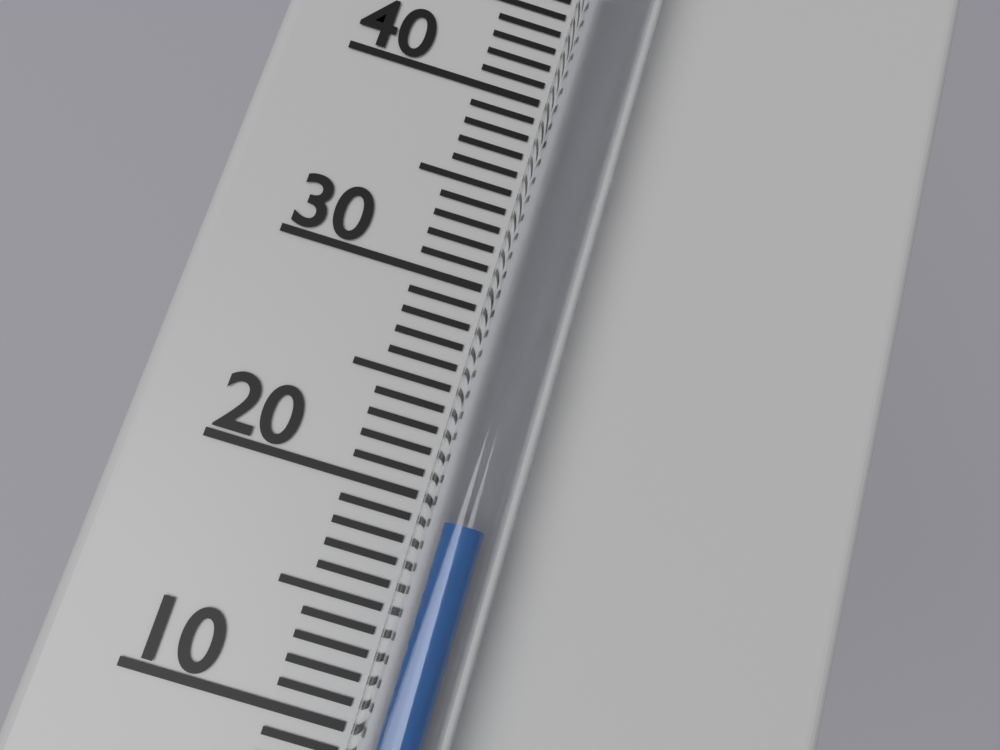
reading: 19 °C
